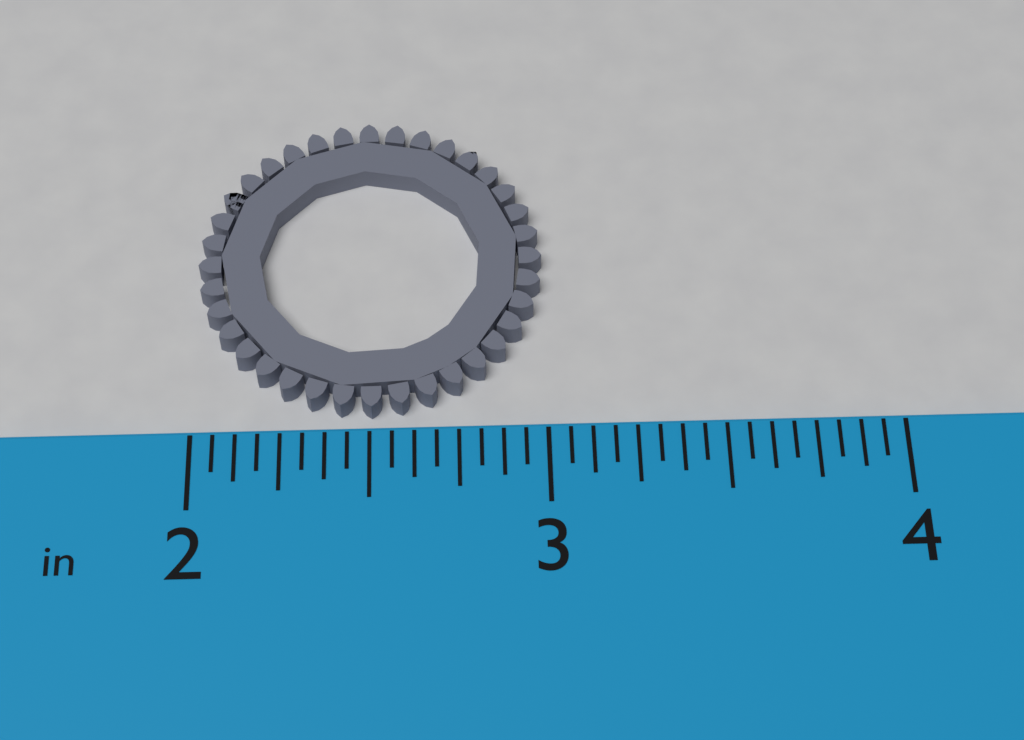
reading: 3.0000 in
